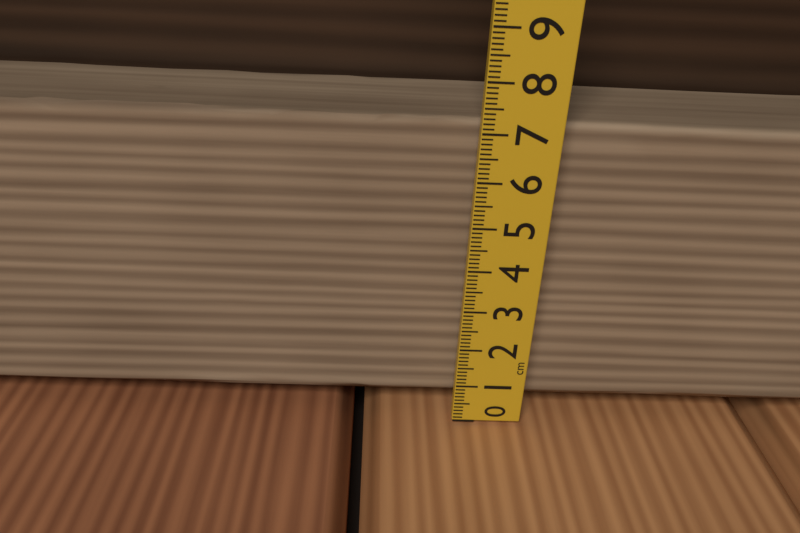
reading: 7.4 cm
